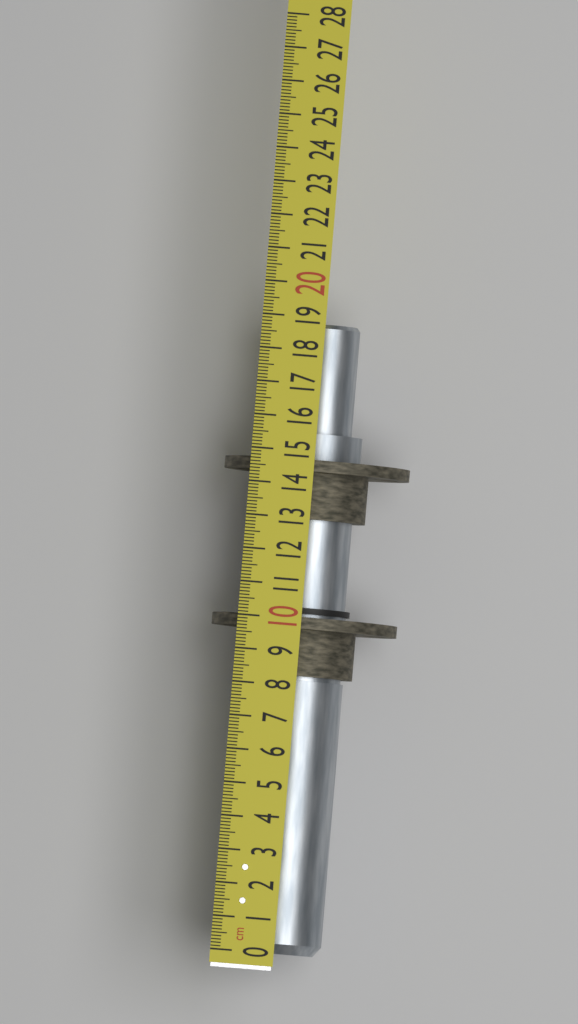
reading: 18.9 cm
